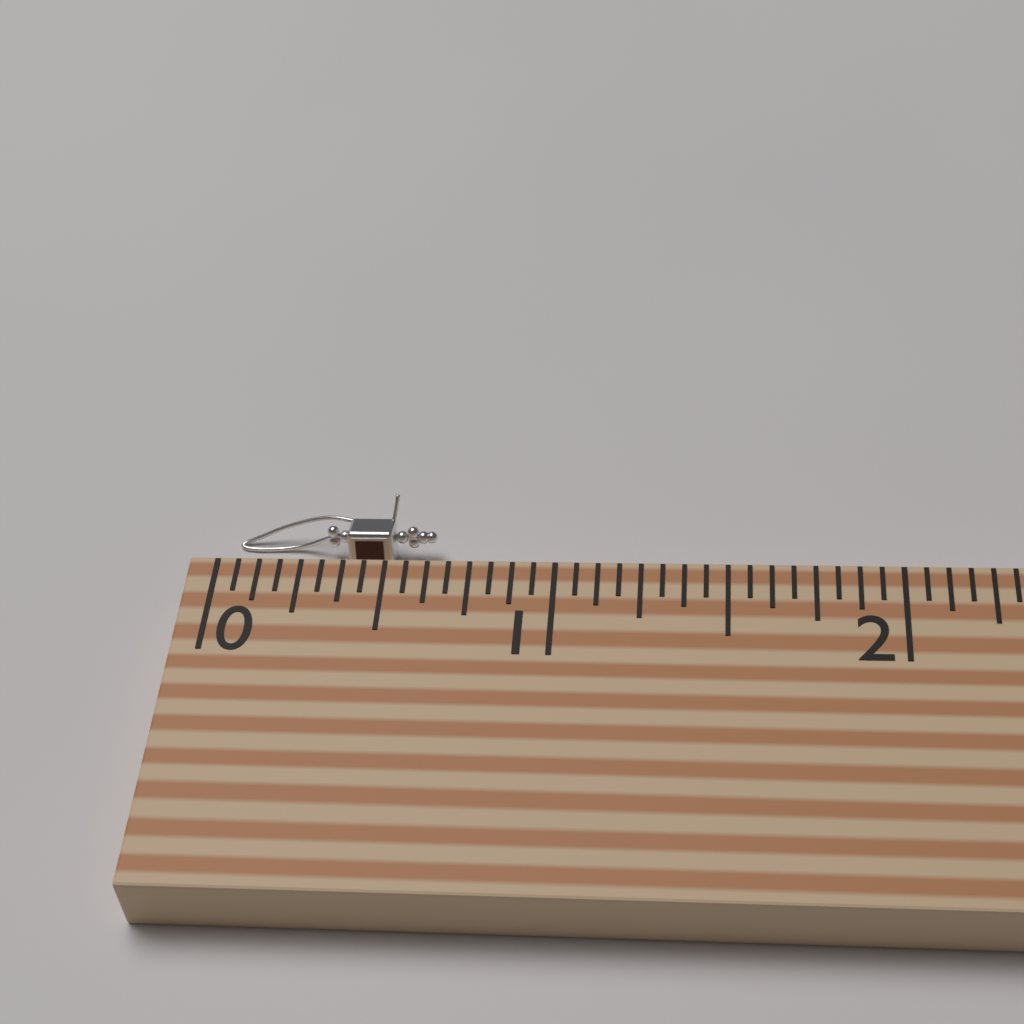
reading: 0.6250 (no unit)
